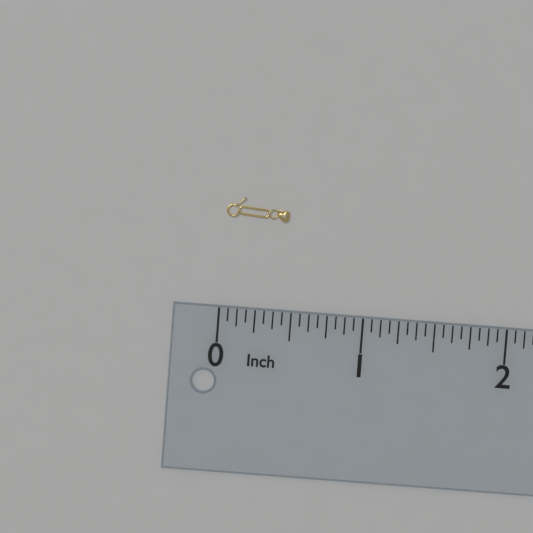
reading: 0.4375 in
